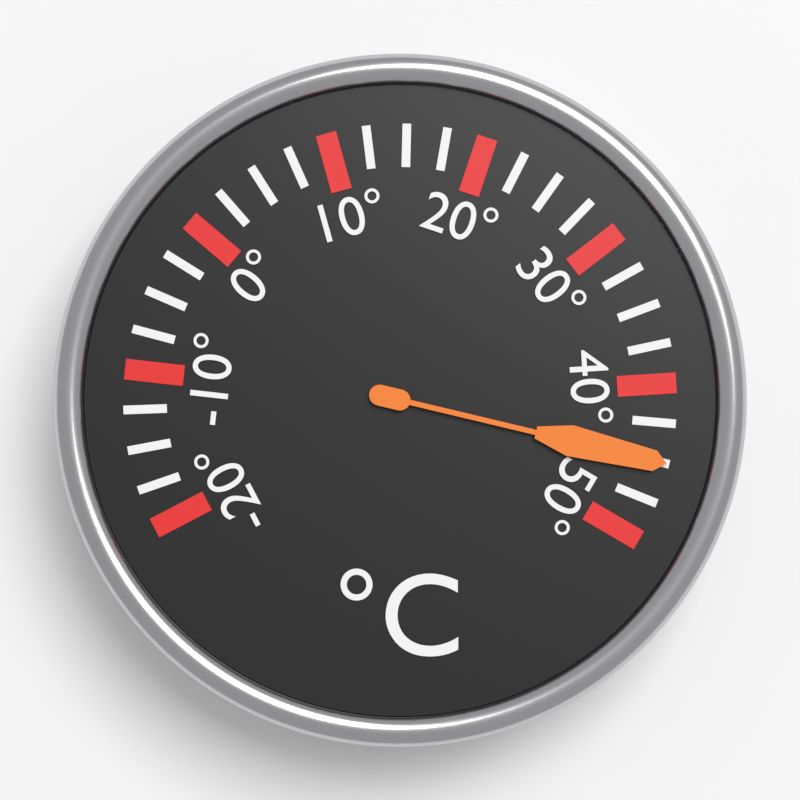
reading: 45.0 °C
